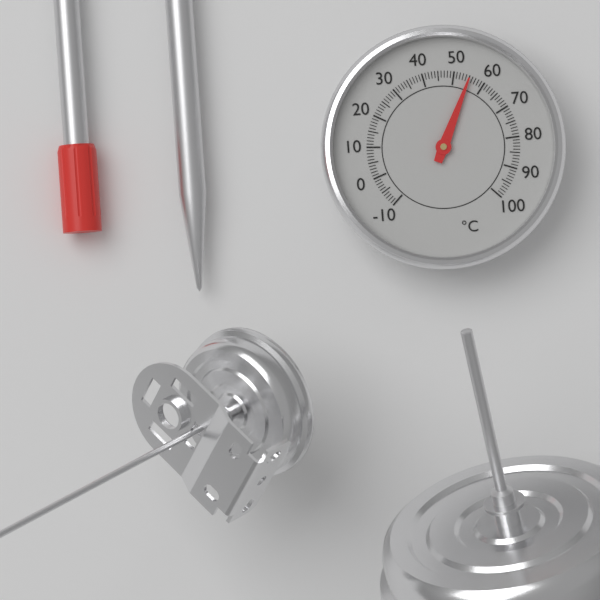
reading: 55 °C
